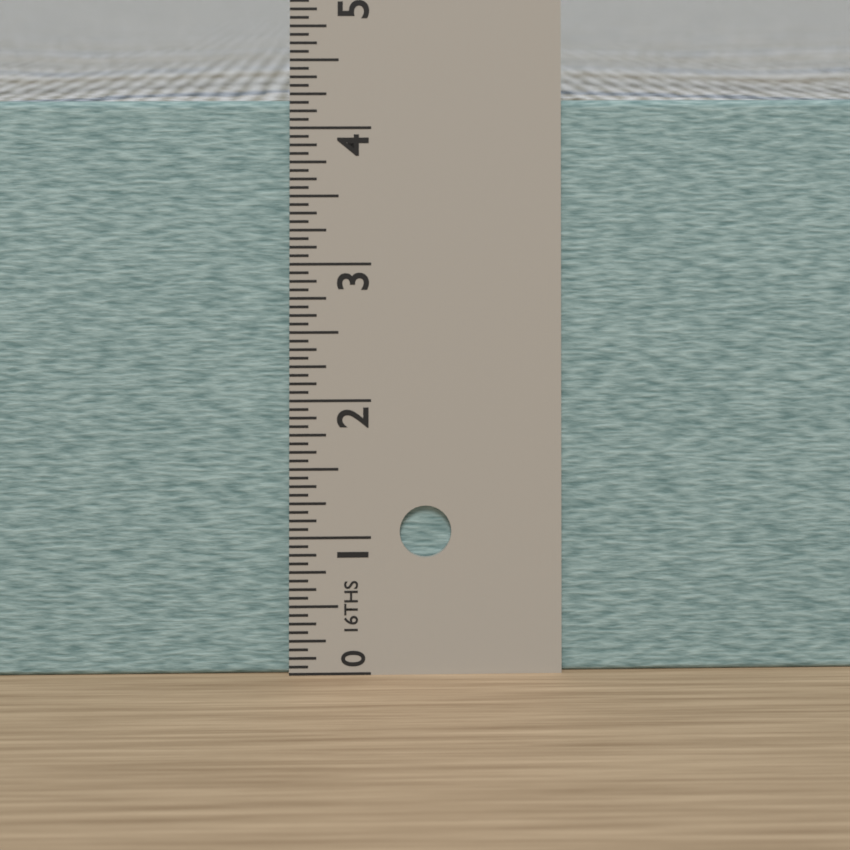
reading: 4.1875 in
